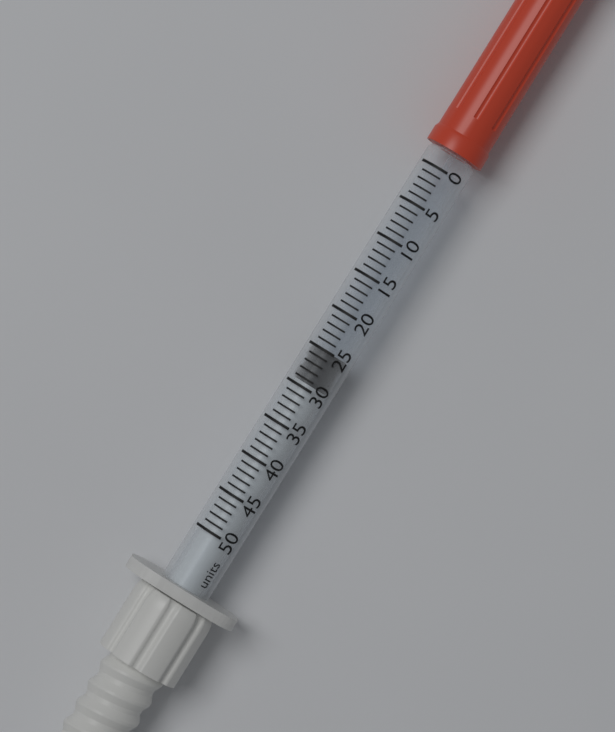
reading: 25 units
